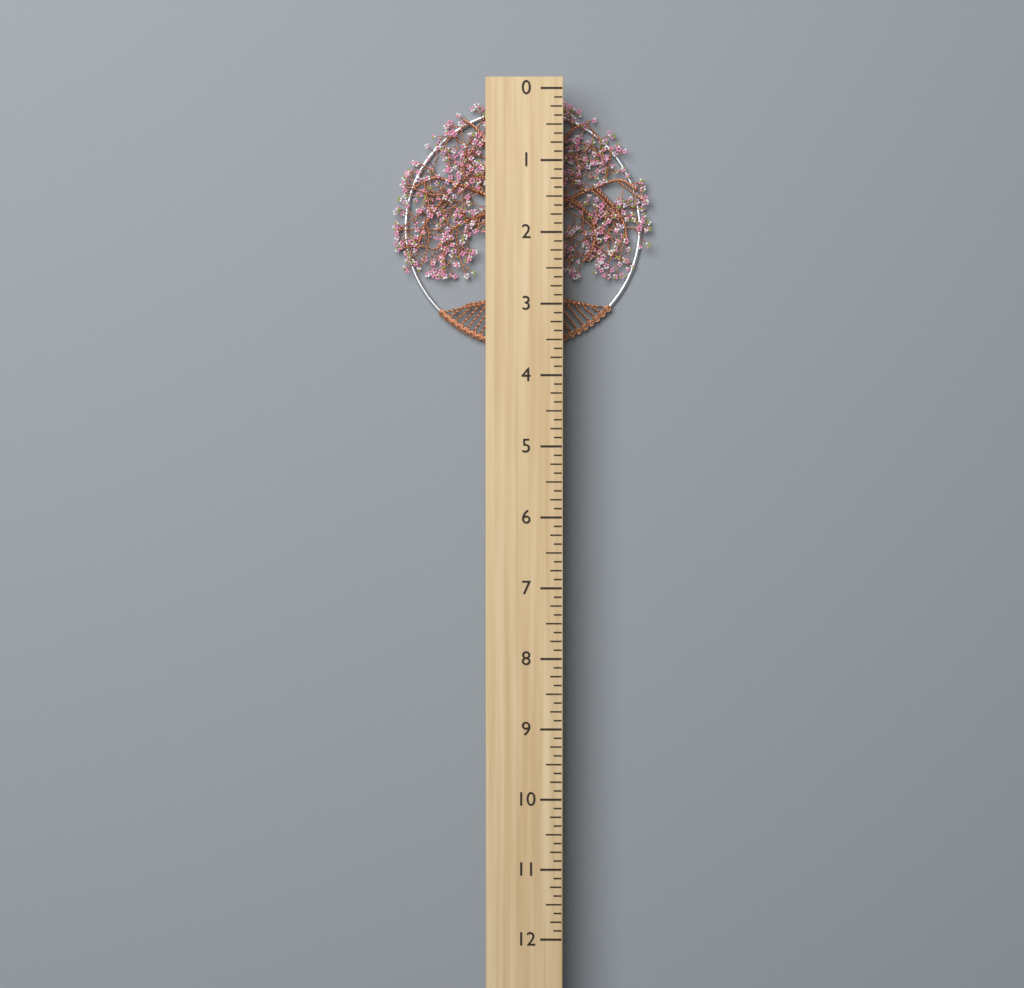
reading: 3.625 (no unit)
